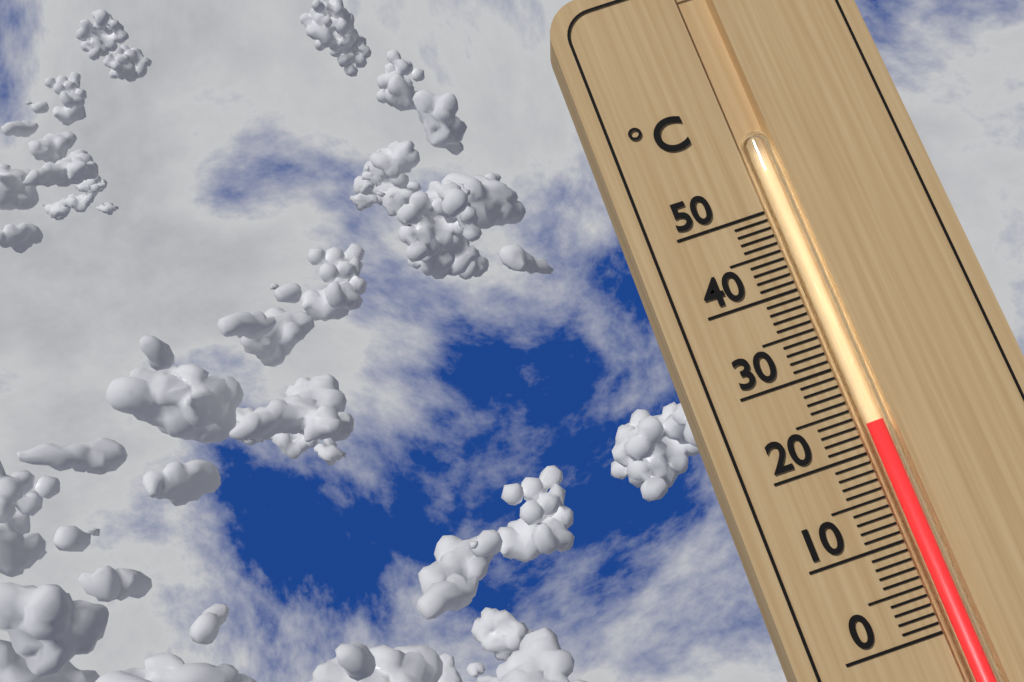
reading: 23 °C
